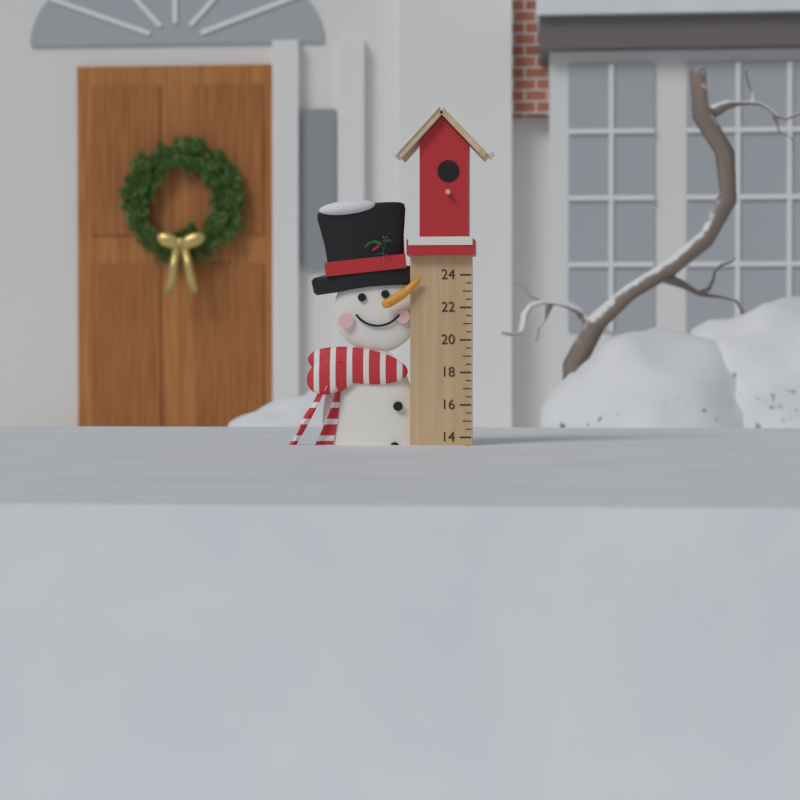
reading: 13.5 (no unit)
